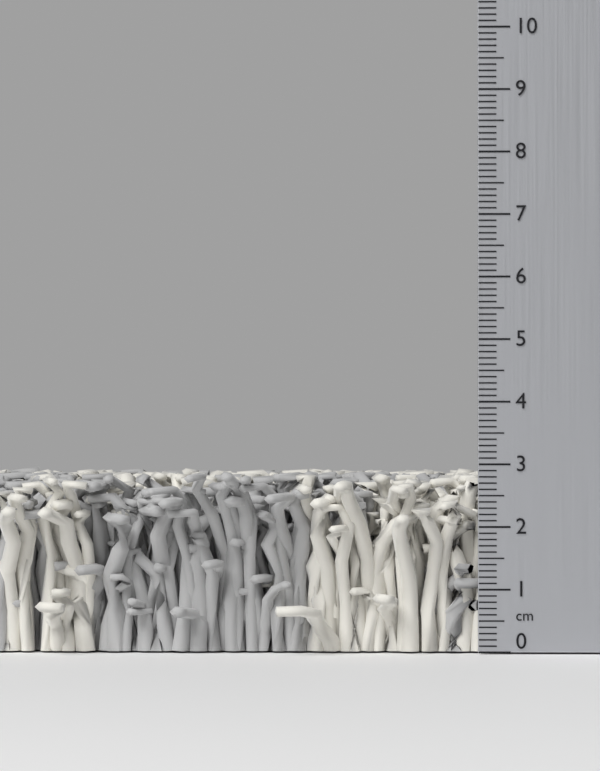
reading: 2.9 cm
